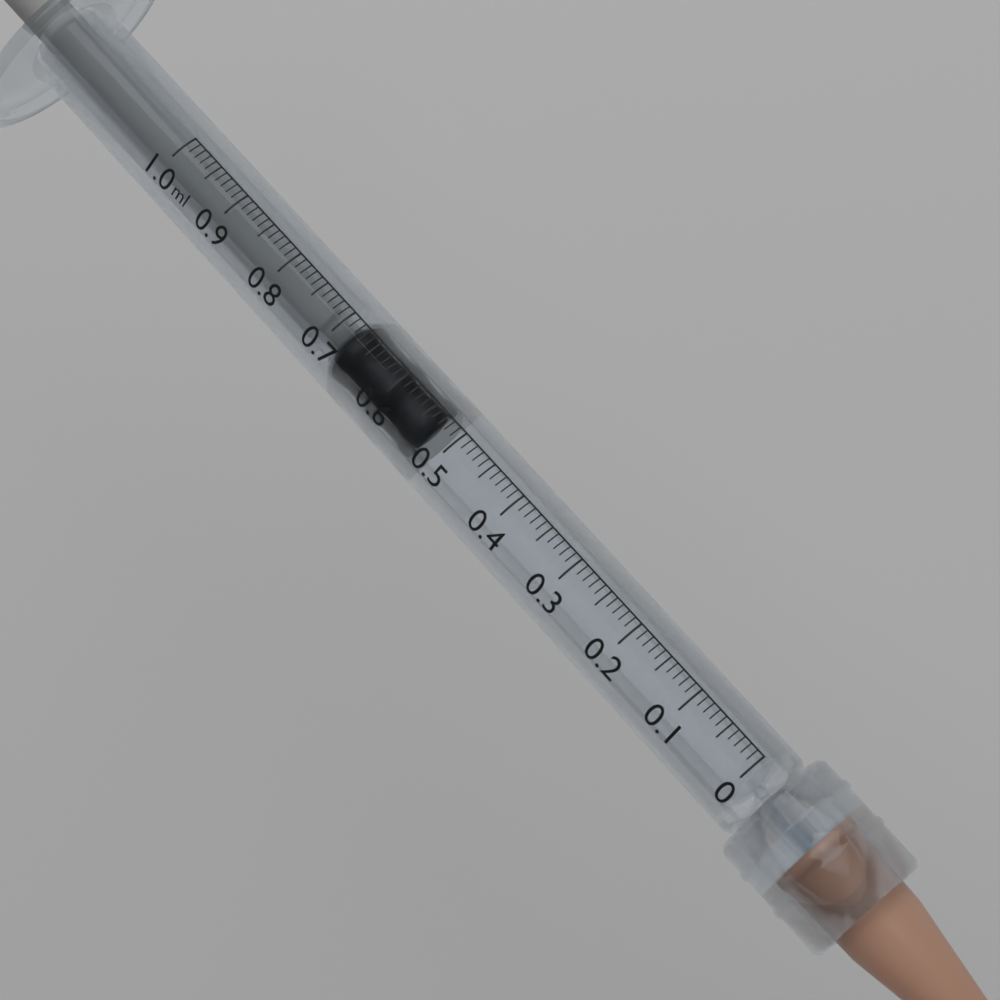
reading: 0.53 ml
